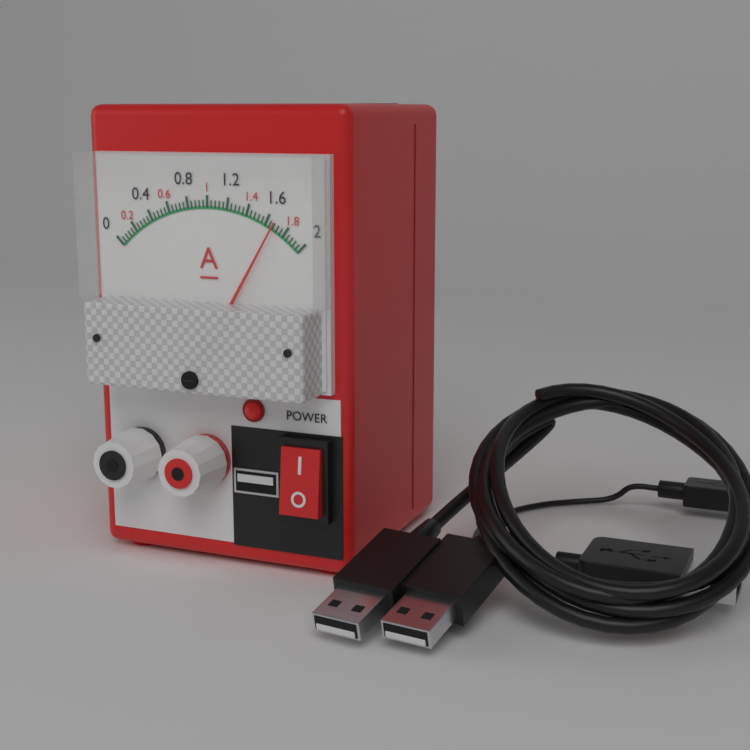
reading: 1.68 A
